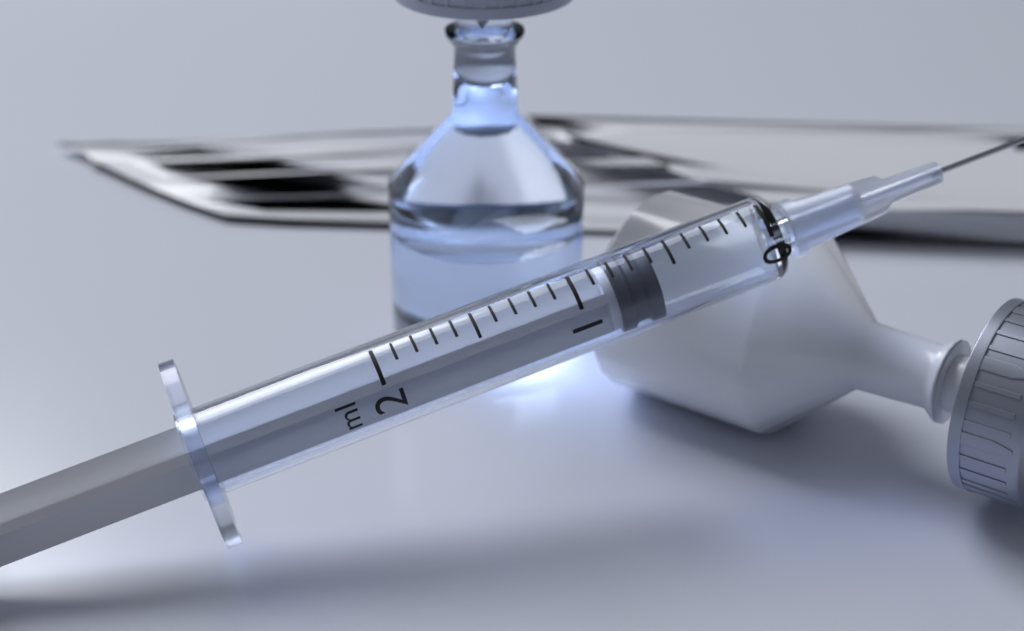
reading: 0.6 ml
